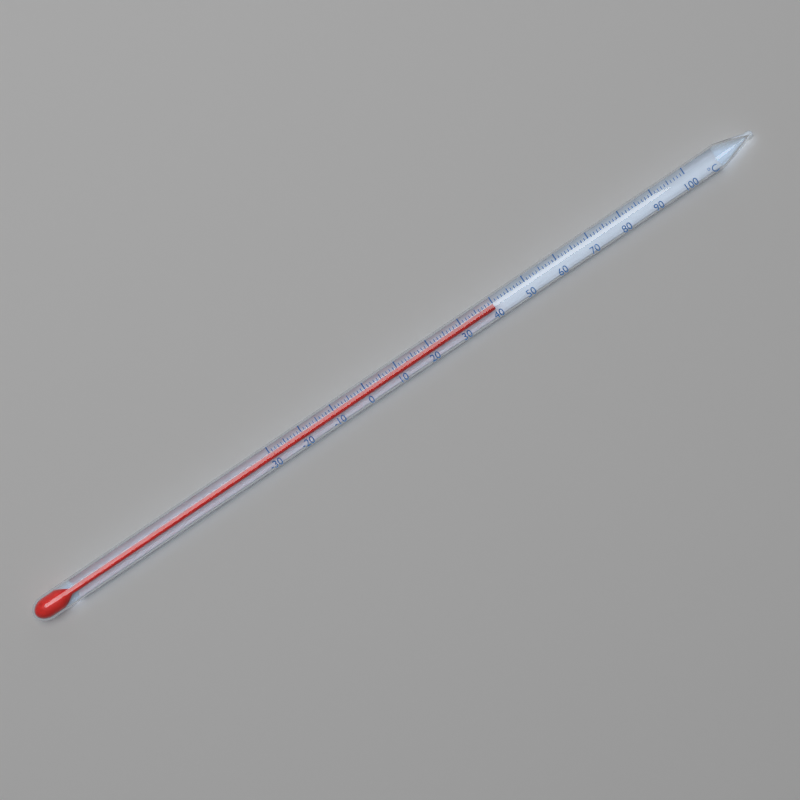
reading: 40 °C
